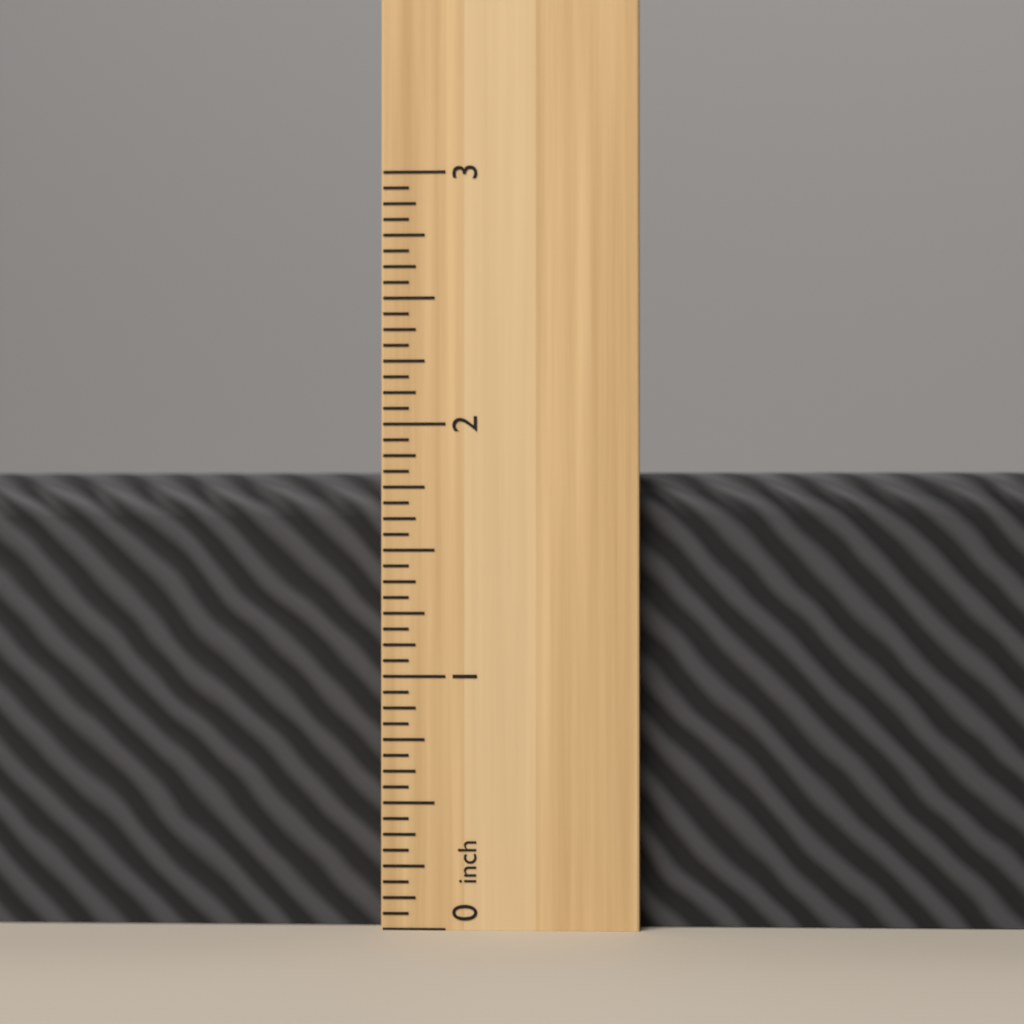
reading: 1.8125 inch
